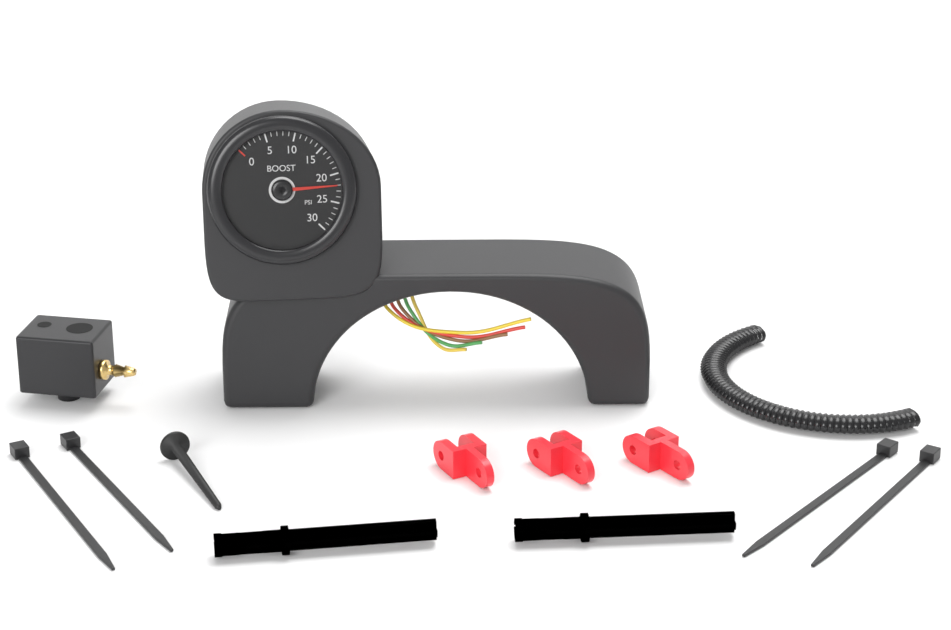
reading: 22 psi
